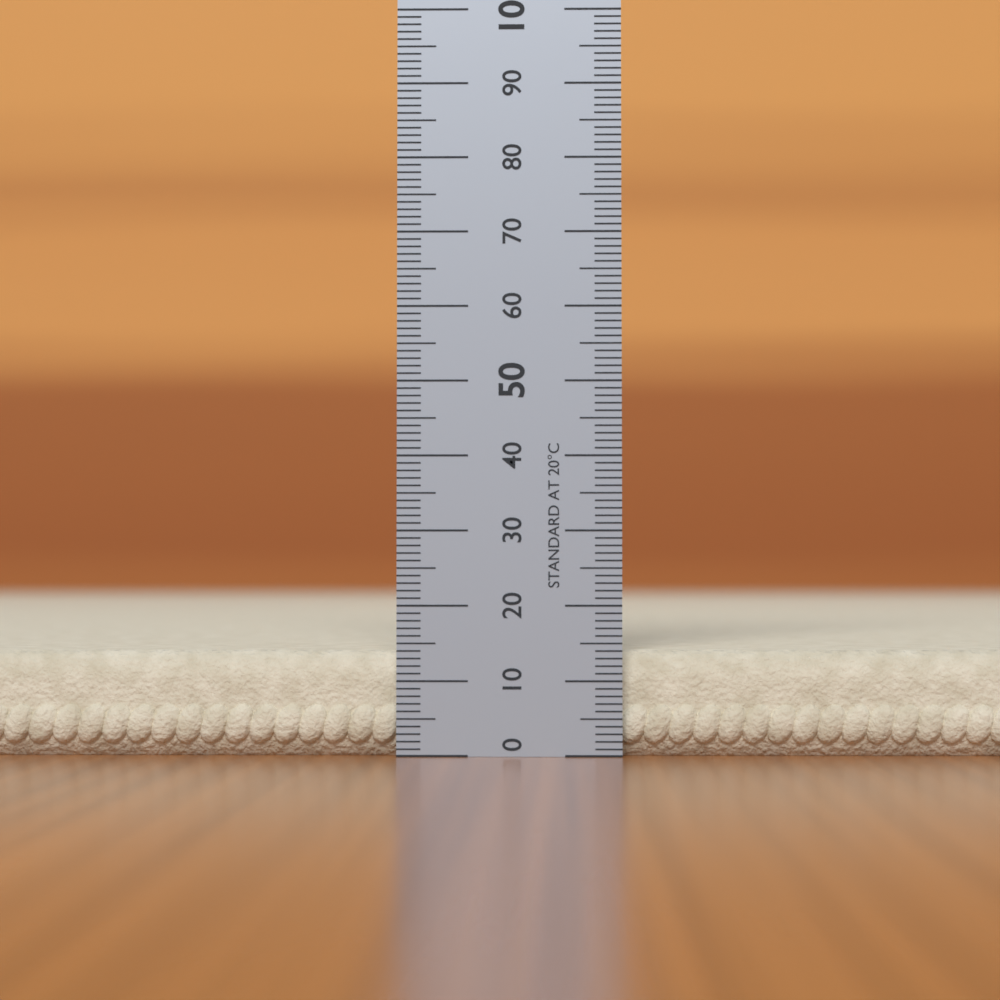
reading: 14 (no unit)
